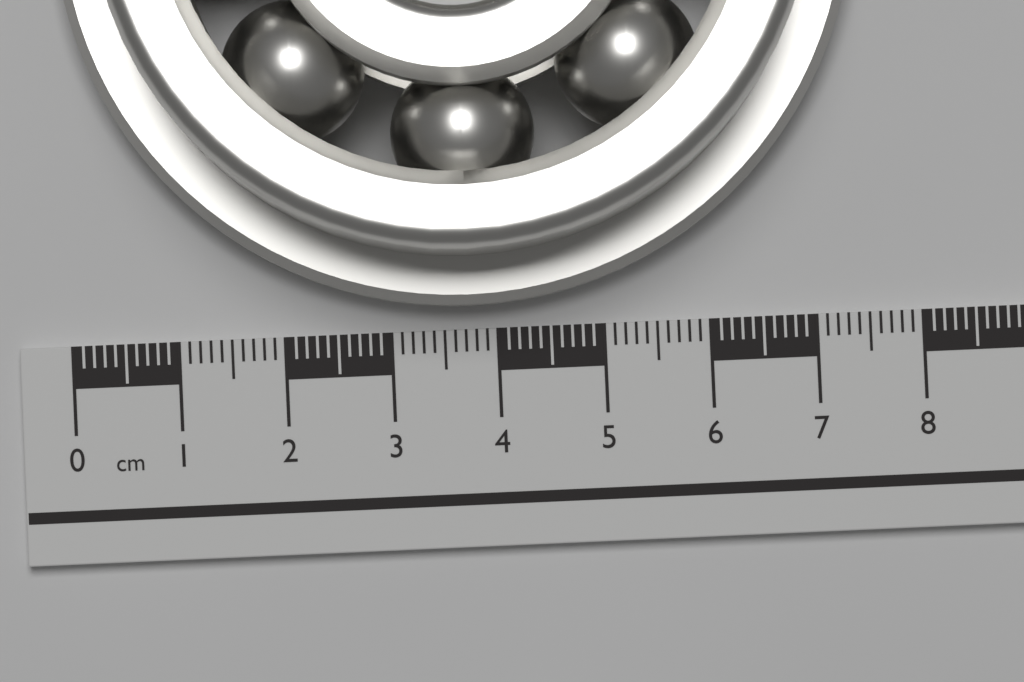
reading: 7.5 cm
